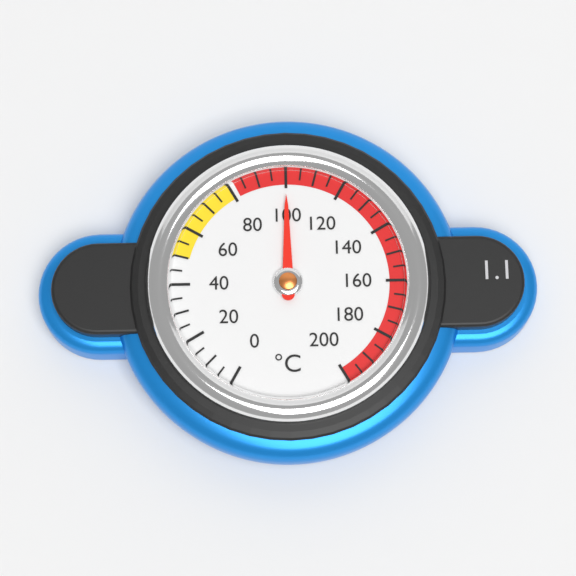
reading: 100 °C
